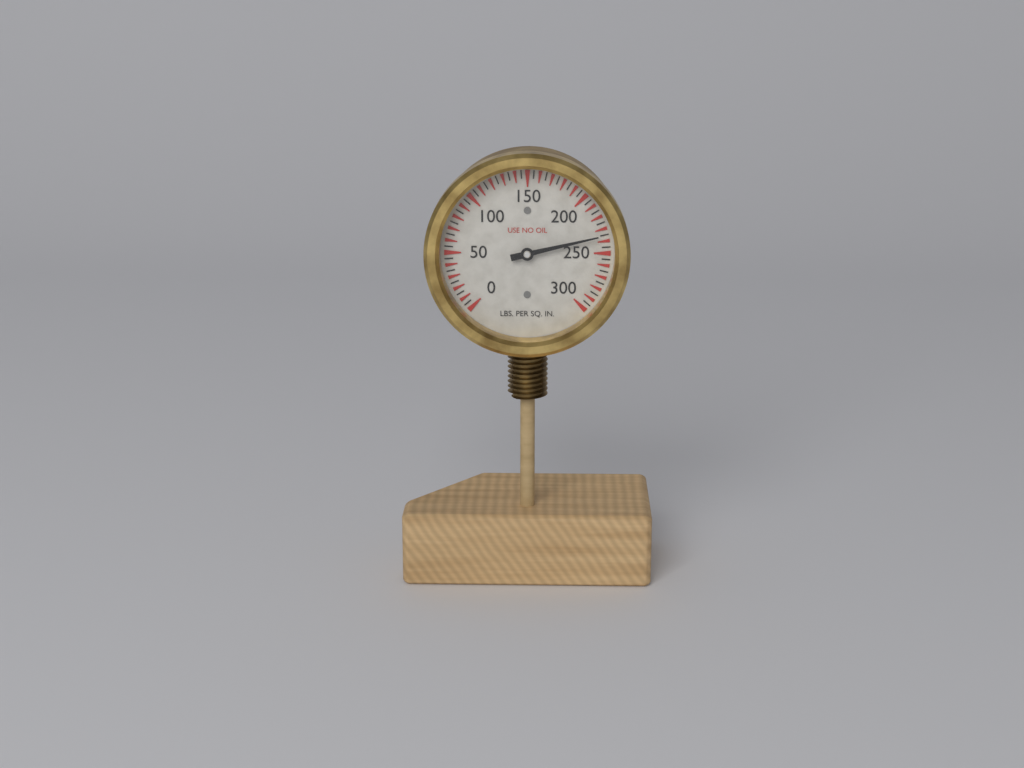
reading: 235 psi
